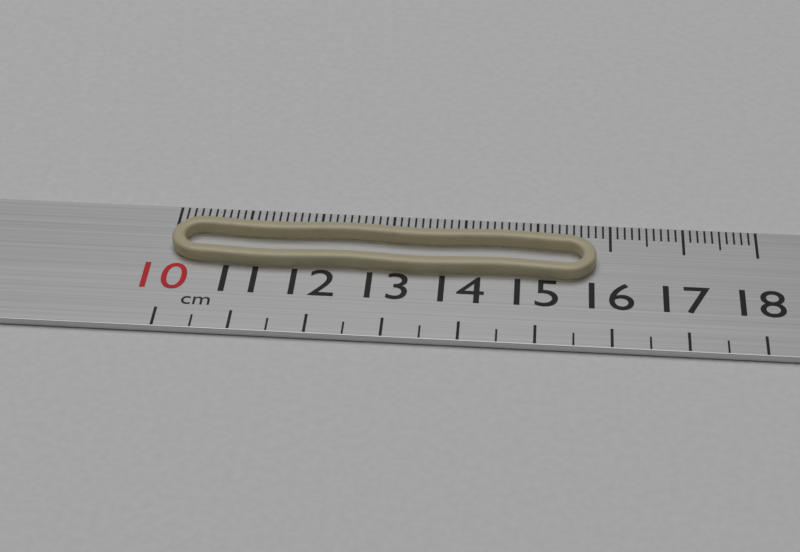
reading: 15.8 cm
